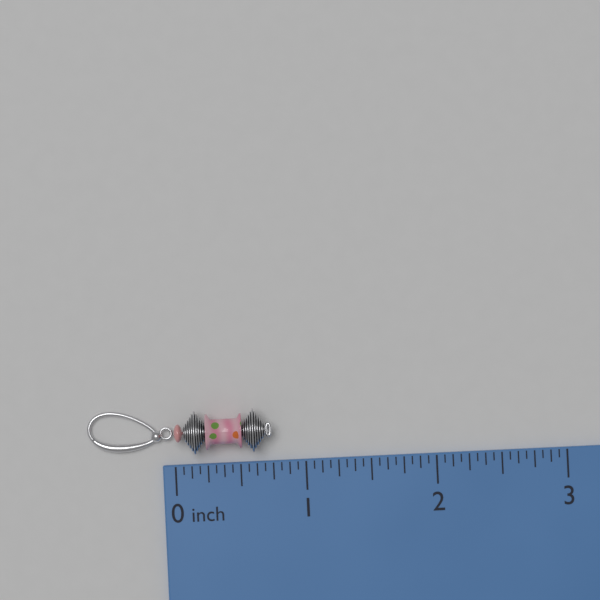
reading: 0.7500 inch
